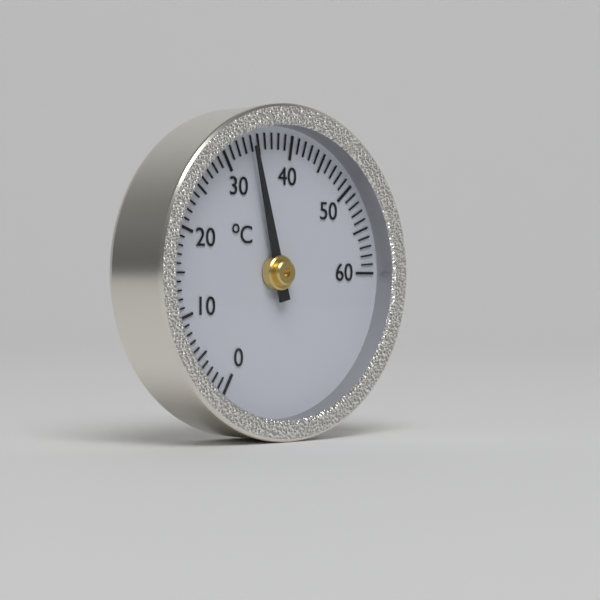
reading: 34 °C
